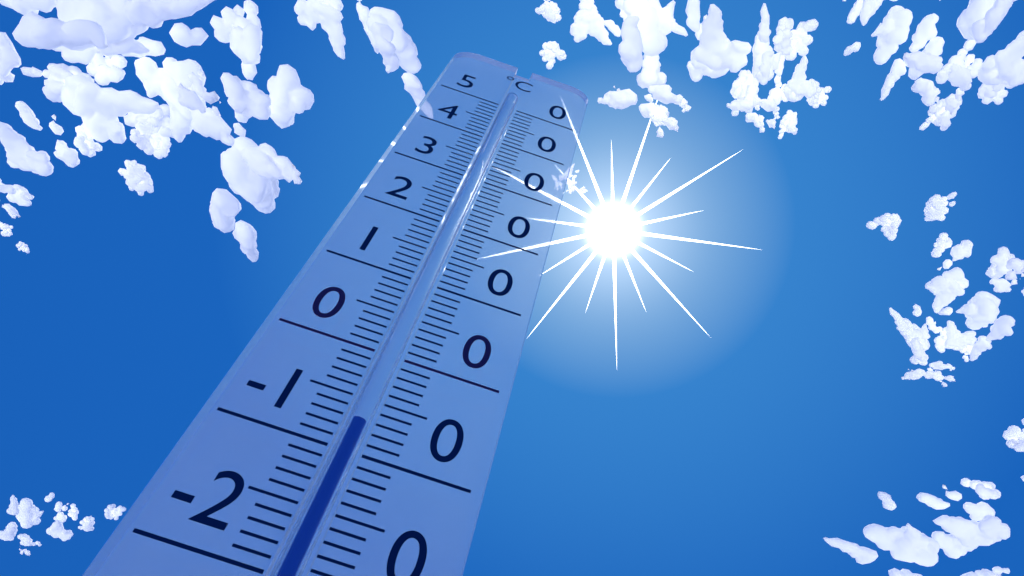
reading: -7 °C
